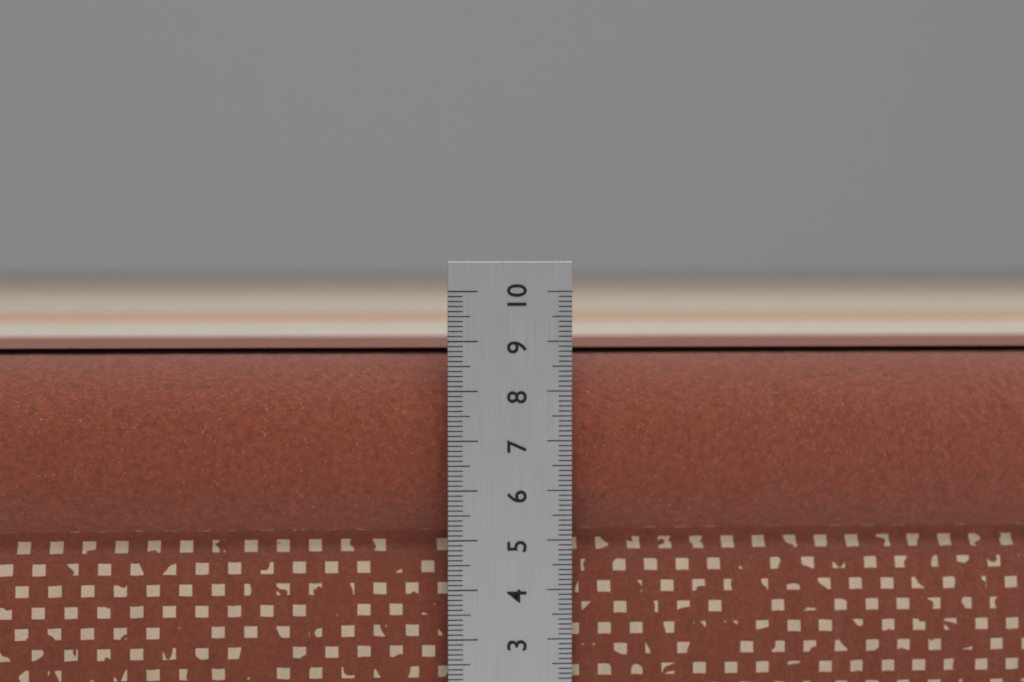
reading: 8.8 cm
